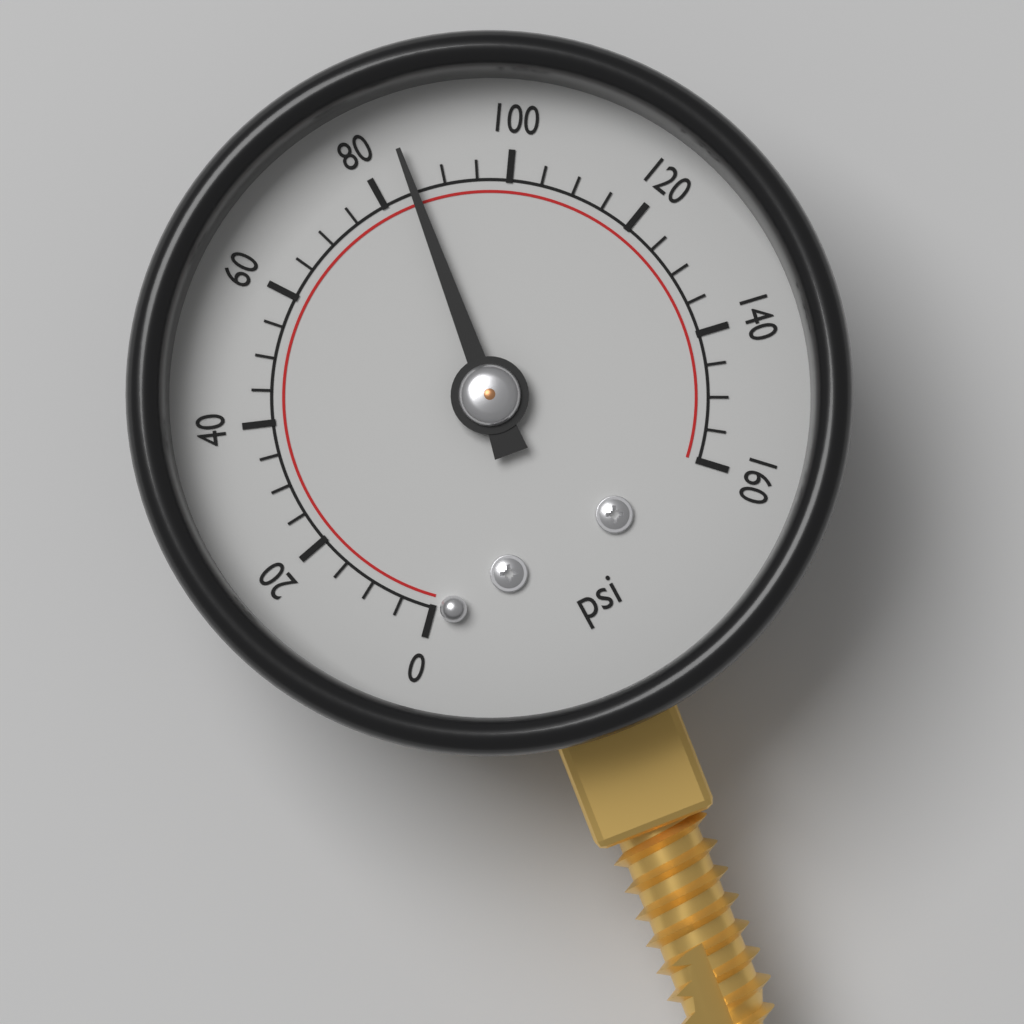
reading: 85 psi
